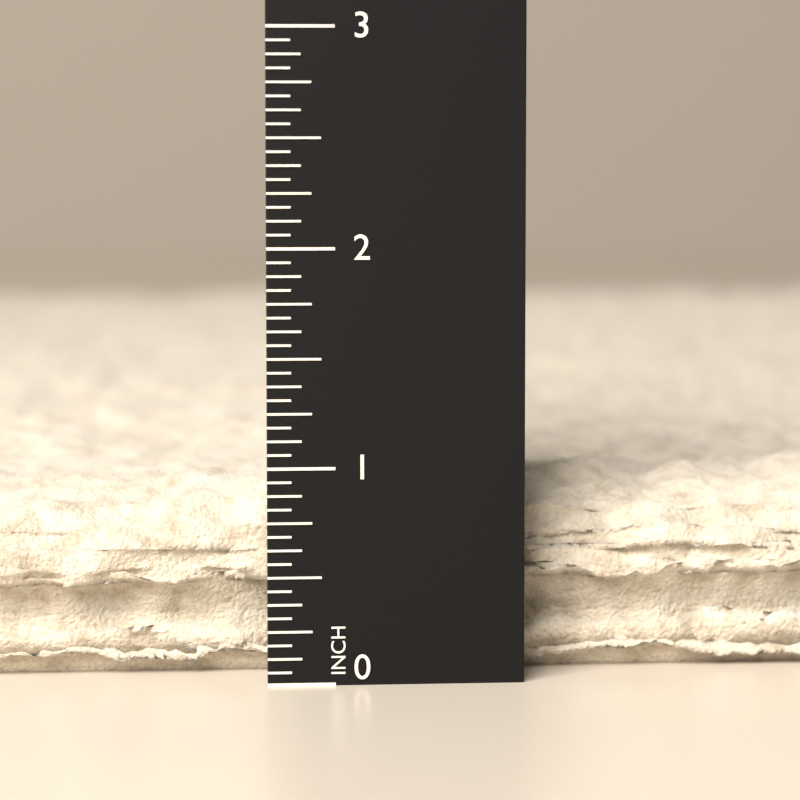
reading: 0.9375 in
